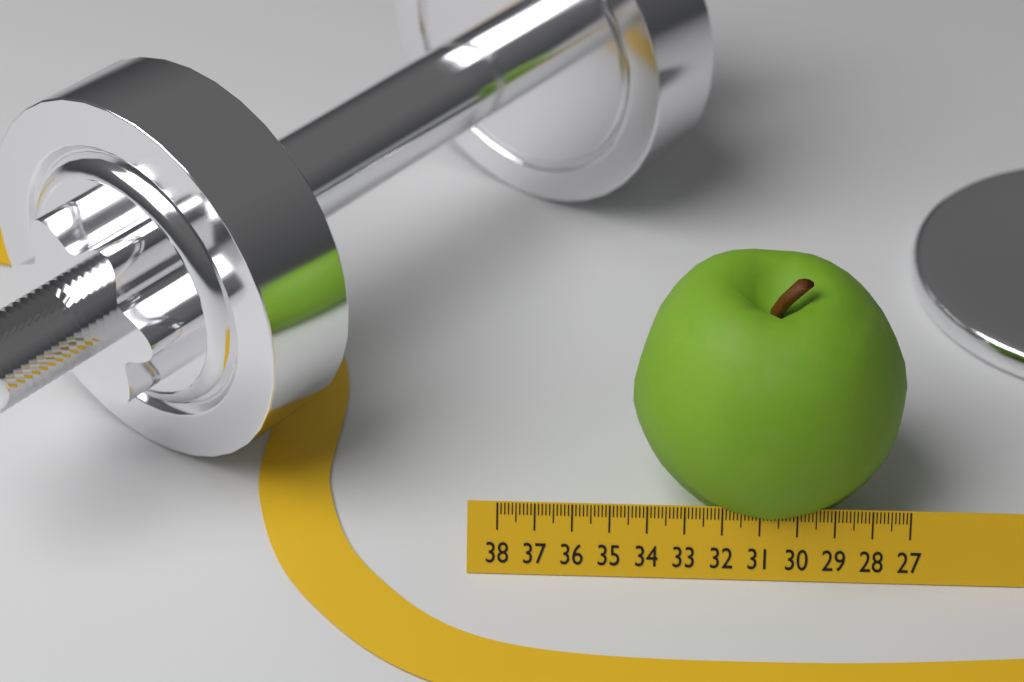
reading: 34.4 (no unit)
